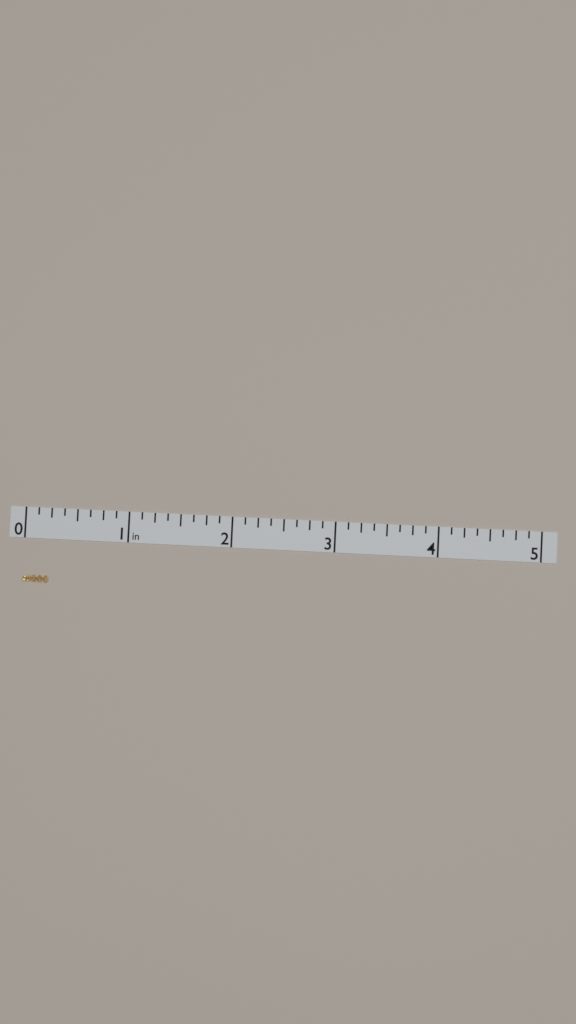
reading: 0.250 in
